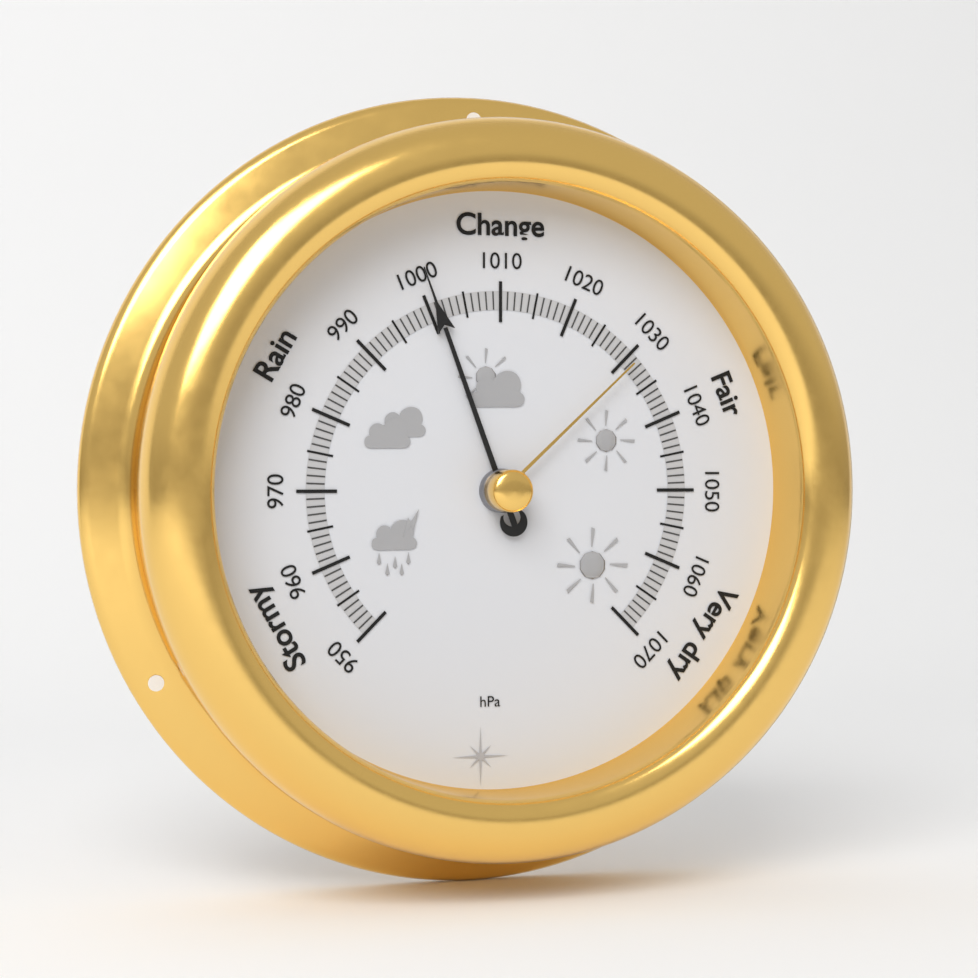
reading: 1001 hPa
